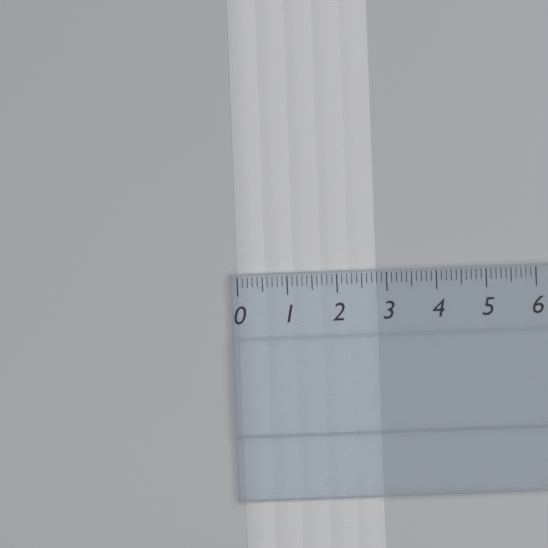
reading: 2.8 (no unit)
